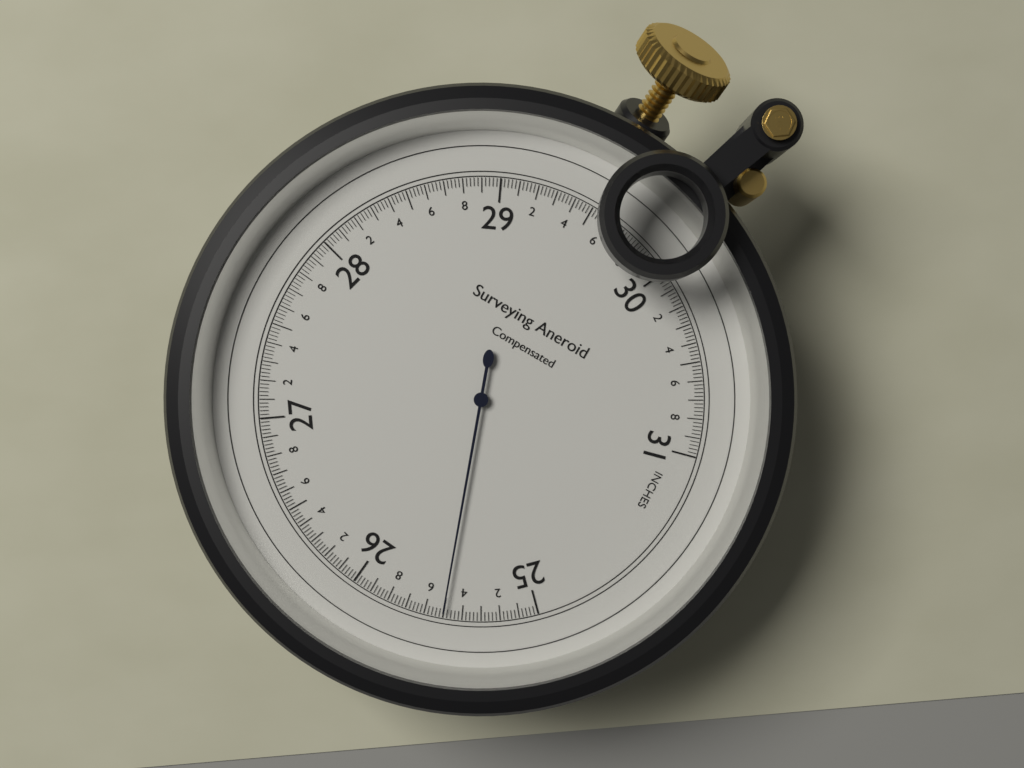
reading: 25.50 inches
